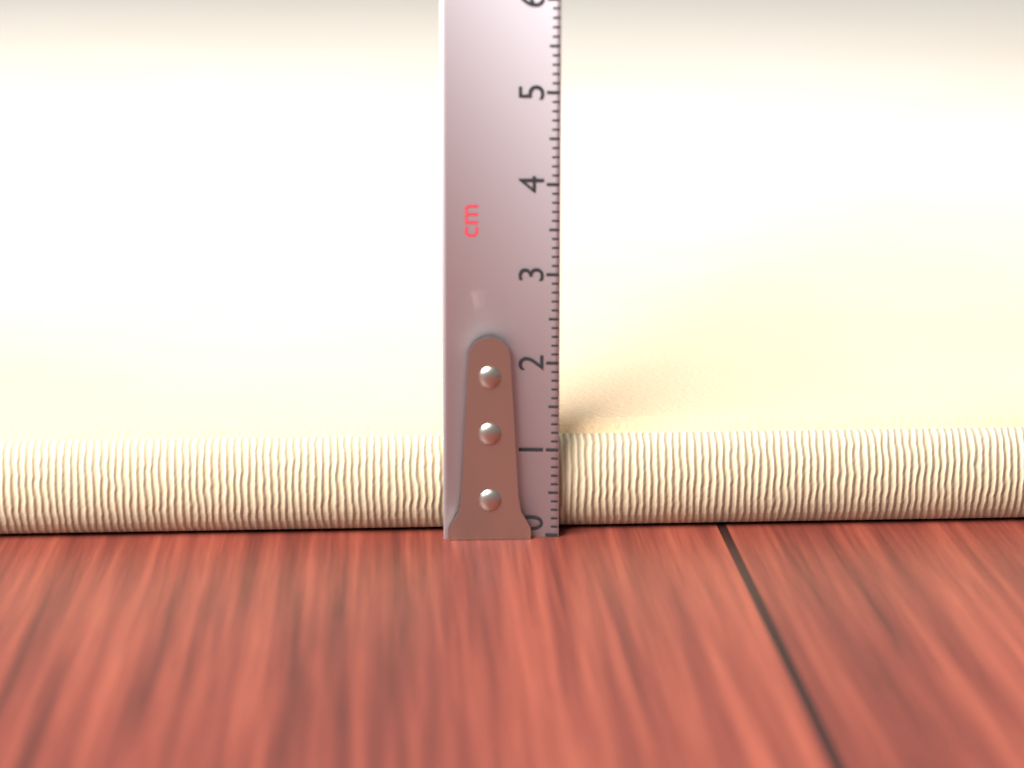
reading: 1.2 cm
